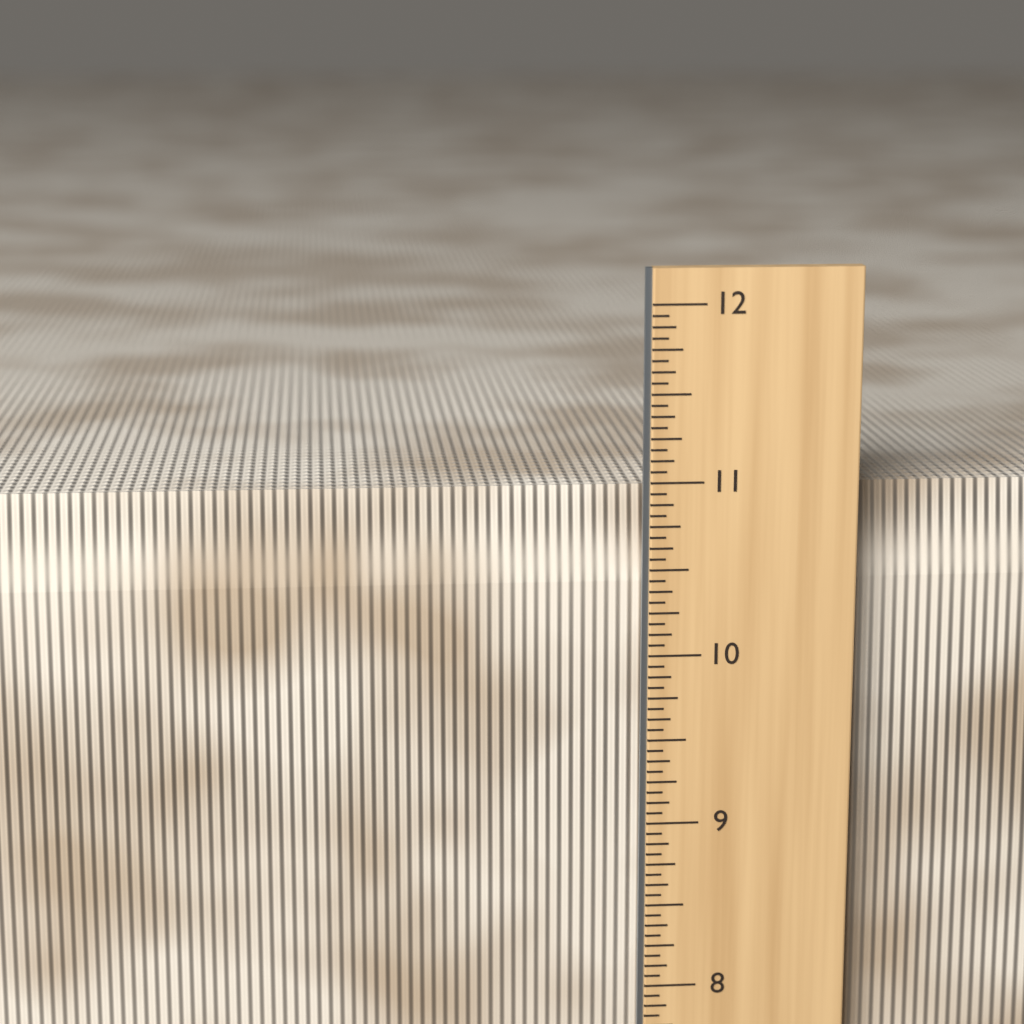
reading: 10.9375 in
